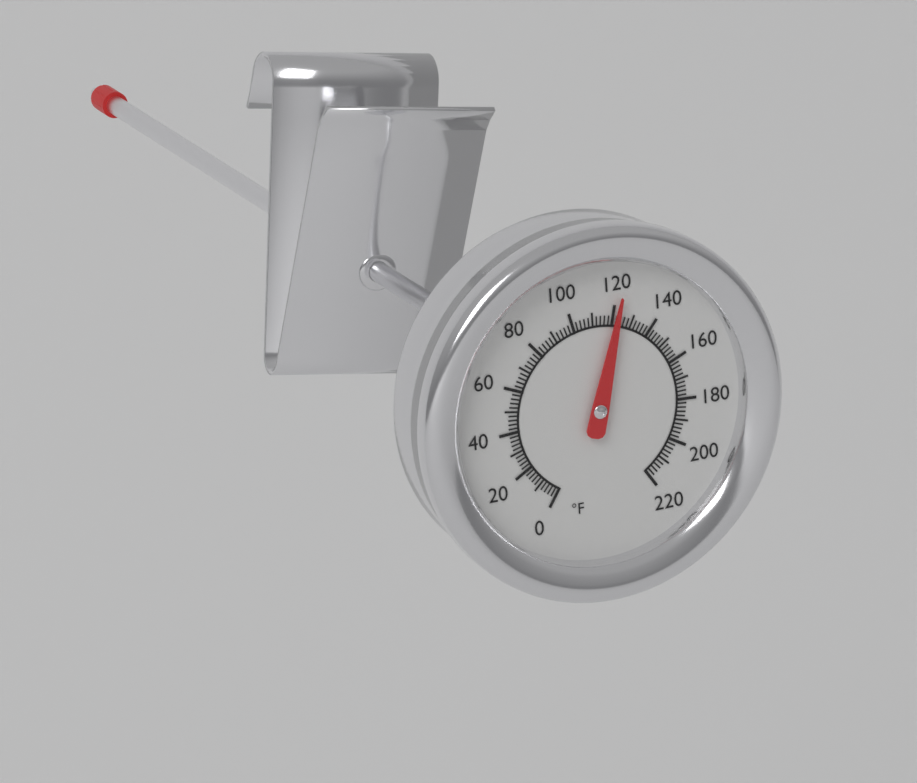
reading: 122 °F
